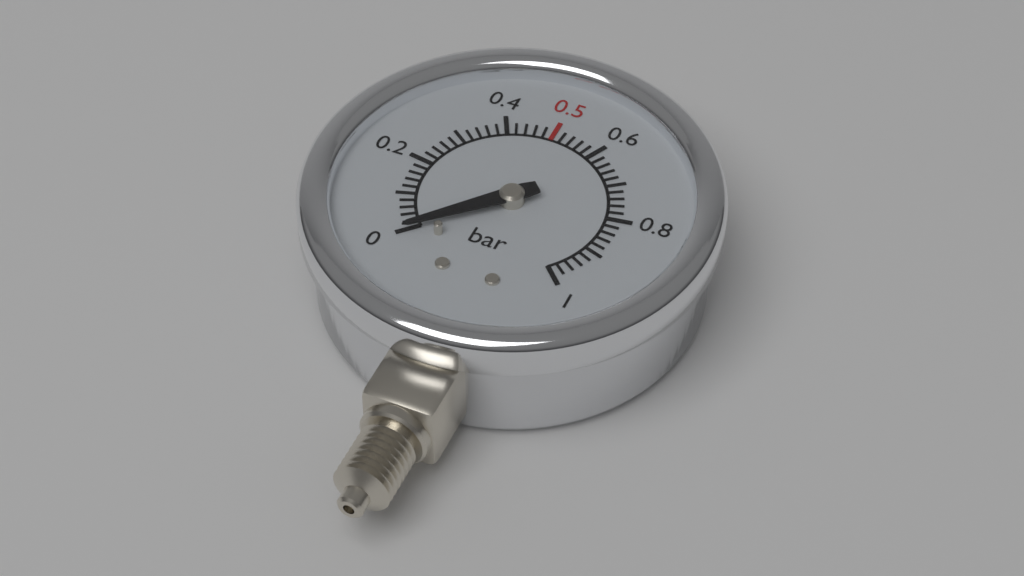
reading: 0.00 bar
